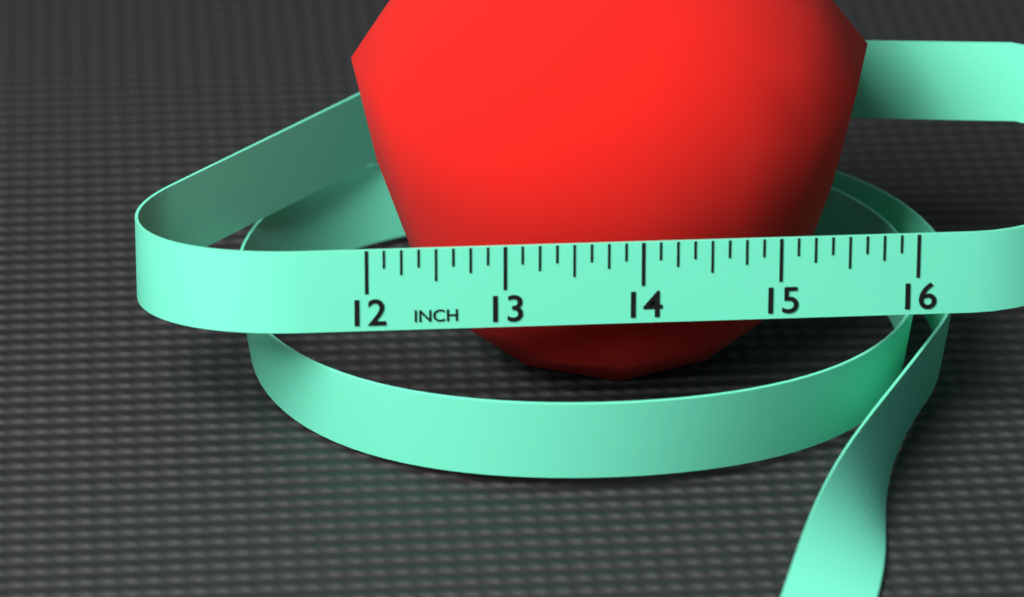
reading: 15.875 in
